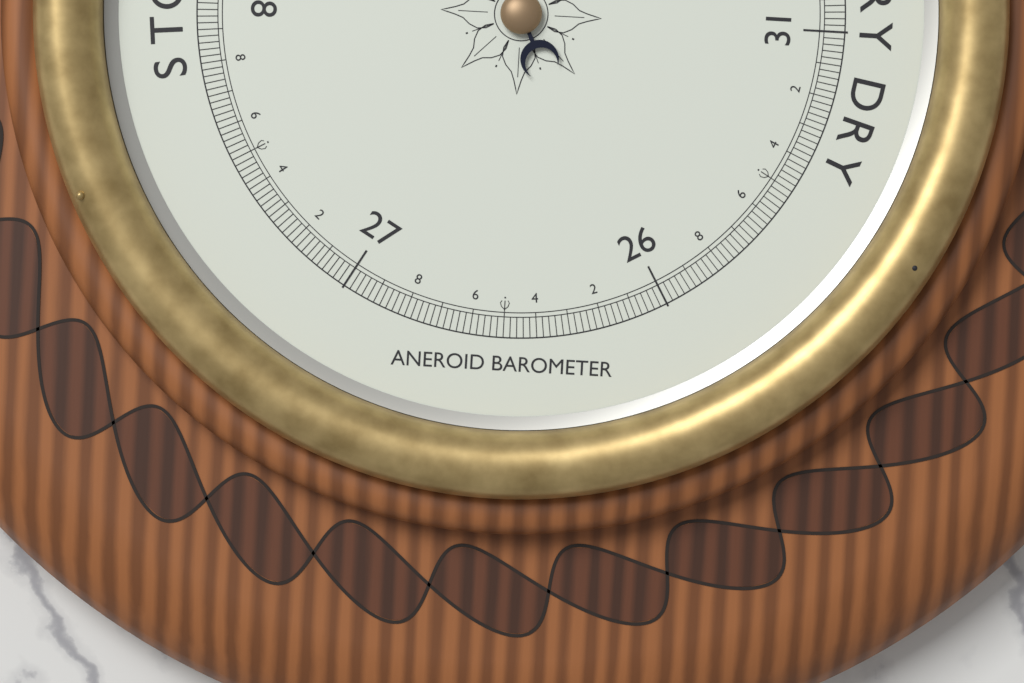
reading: 29.08 inHg
